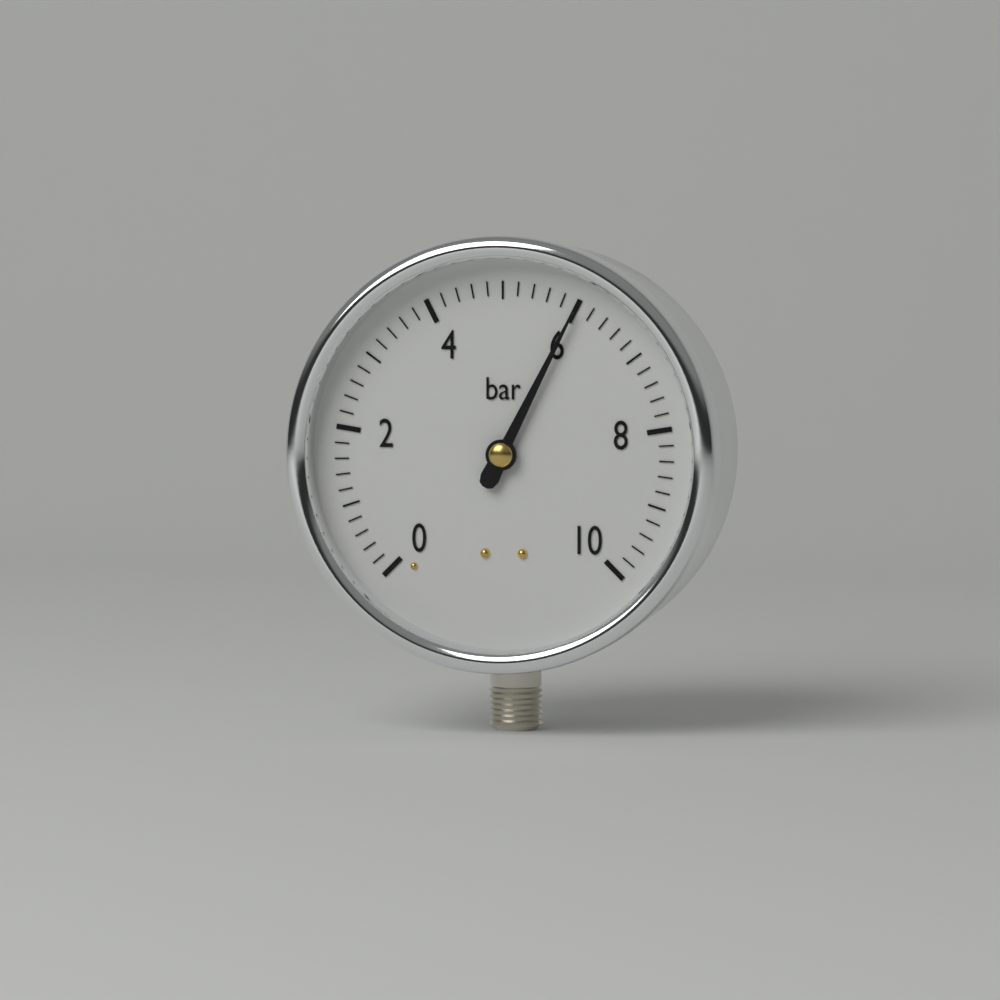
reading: 6.0 bar
